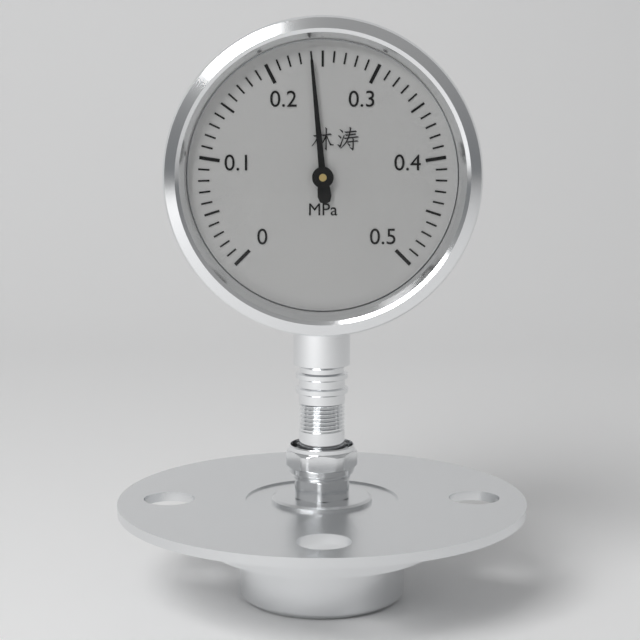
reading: 0.24 MPa
